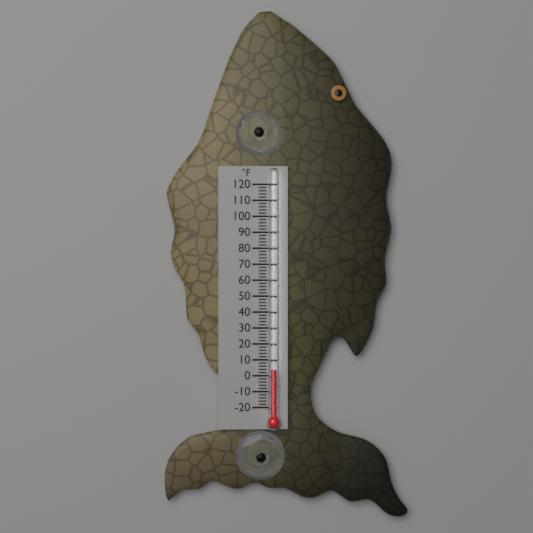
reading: 4 °F
